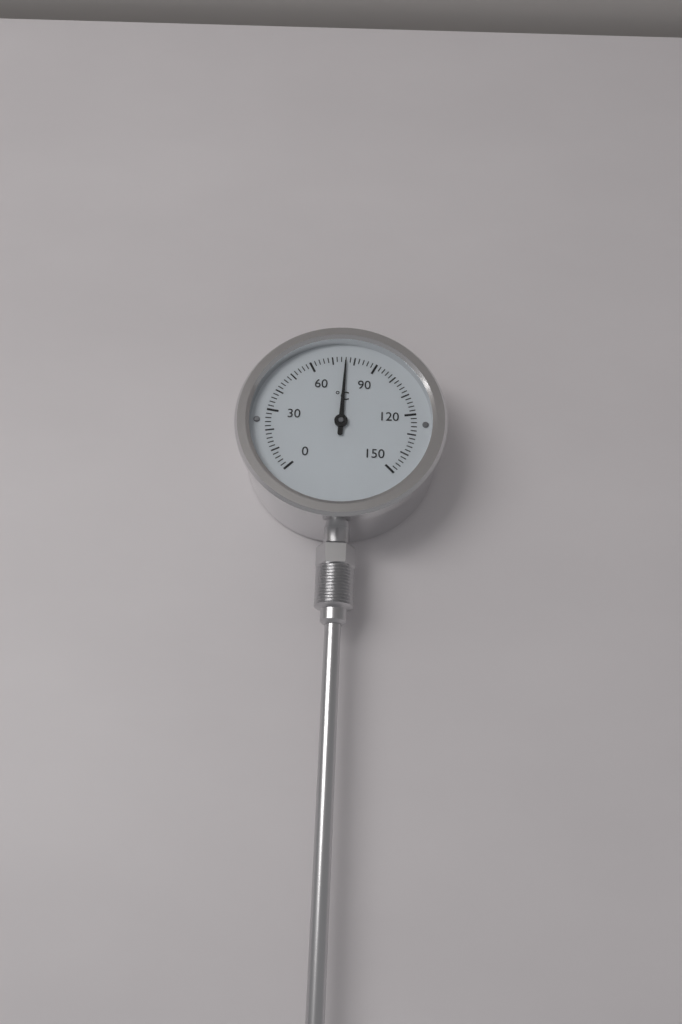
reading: 76 °C
